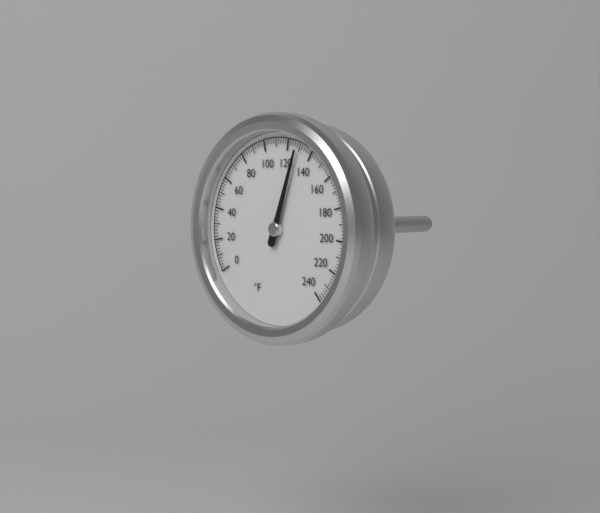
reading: 128 °F
